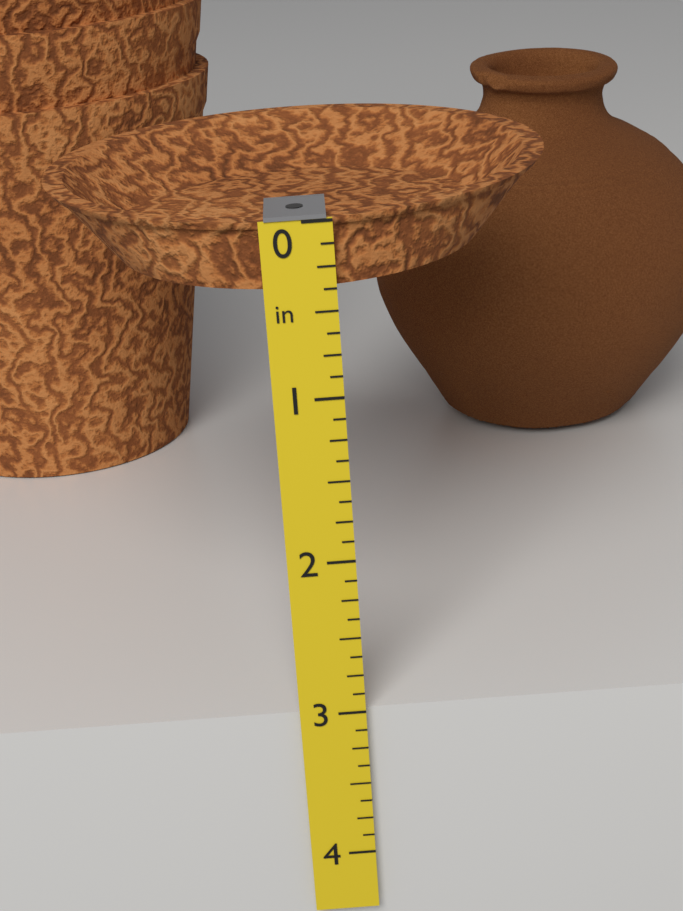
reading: 0.375 in
